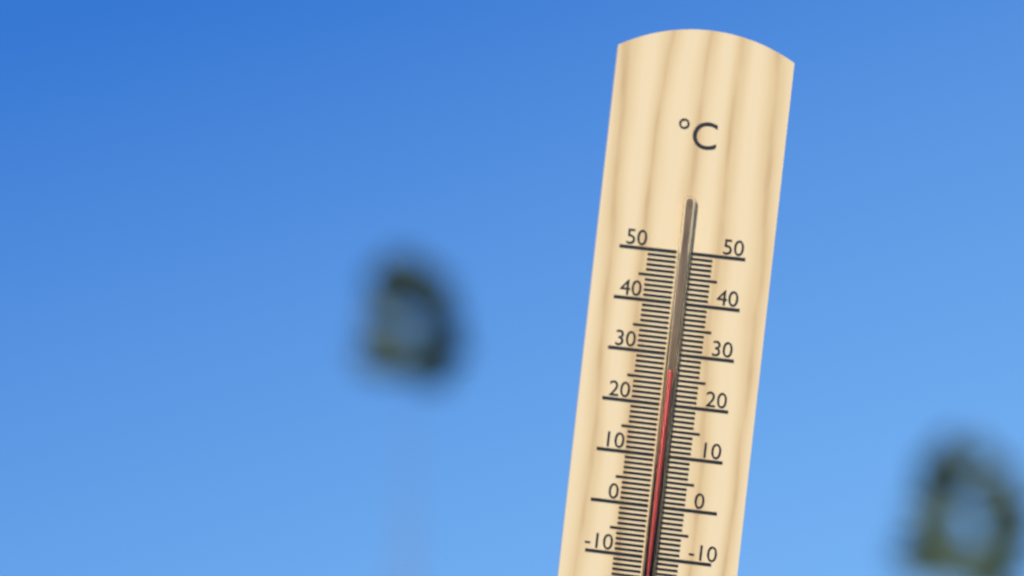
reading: 27 °C
